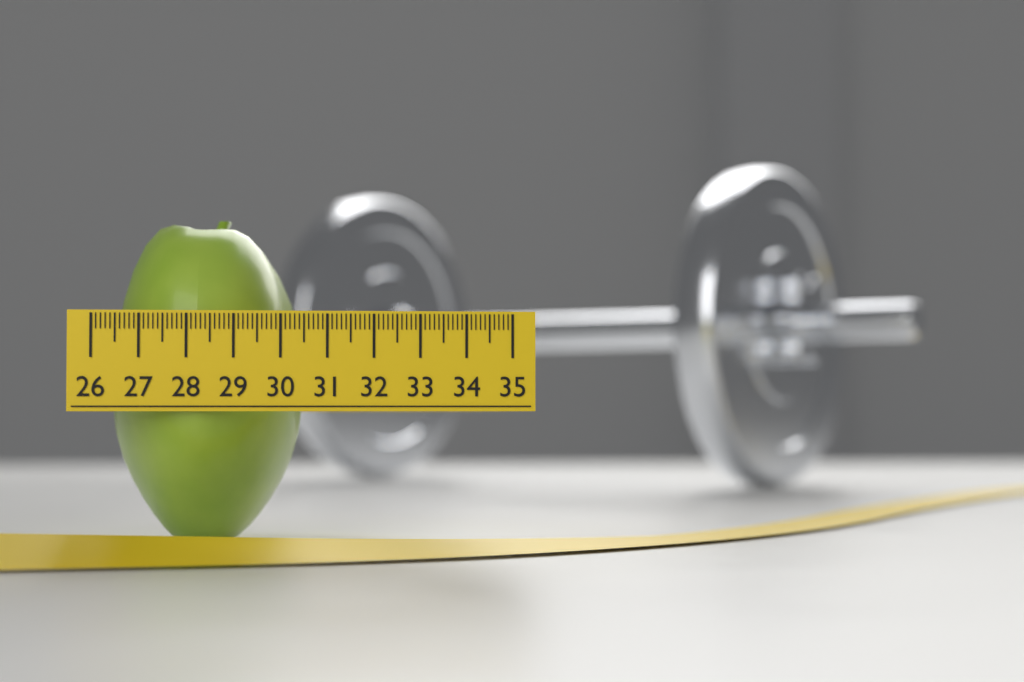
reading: 30.4 (no unit)
